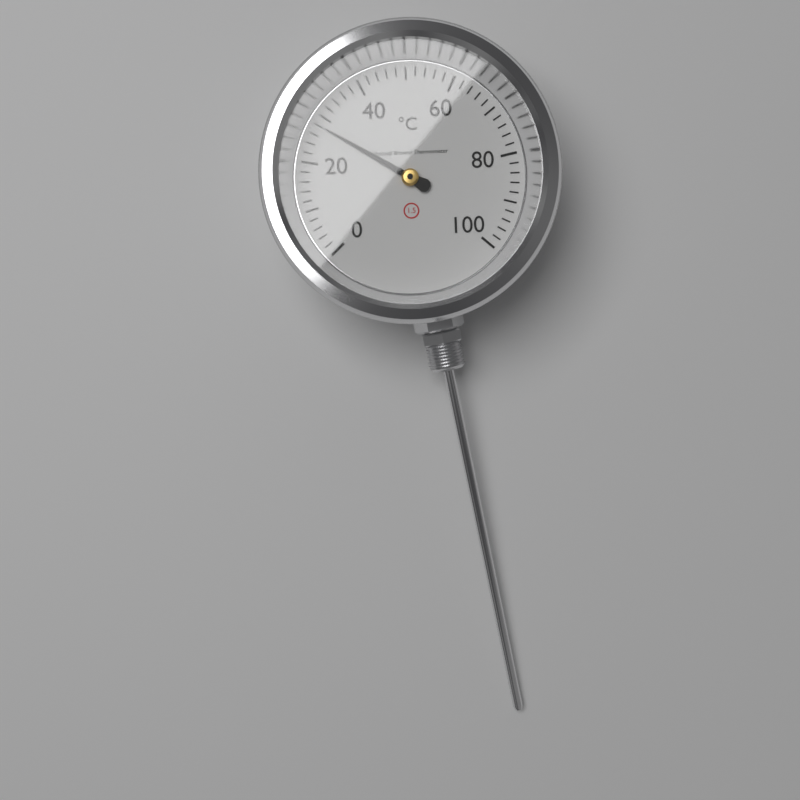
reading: 28 °C
